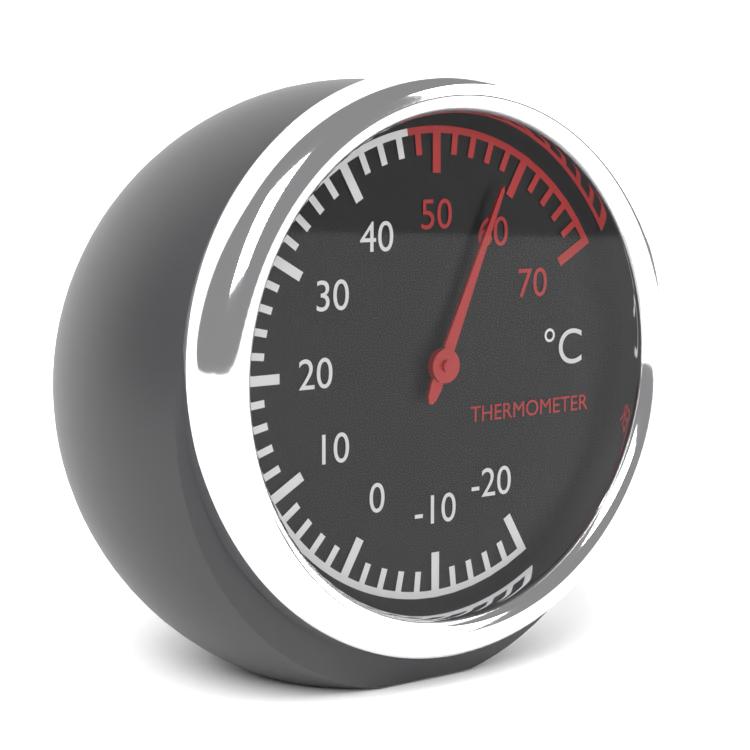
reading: 58 °C
